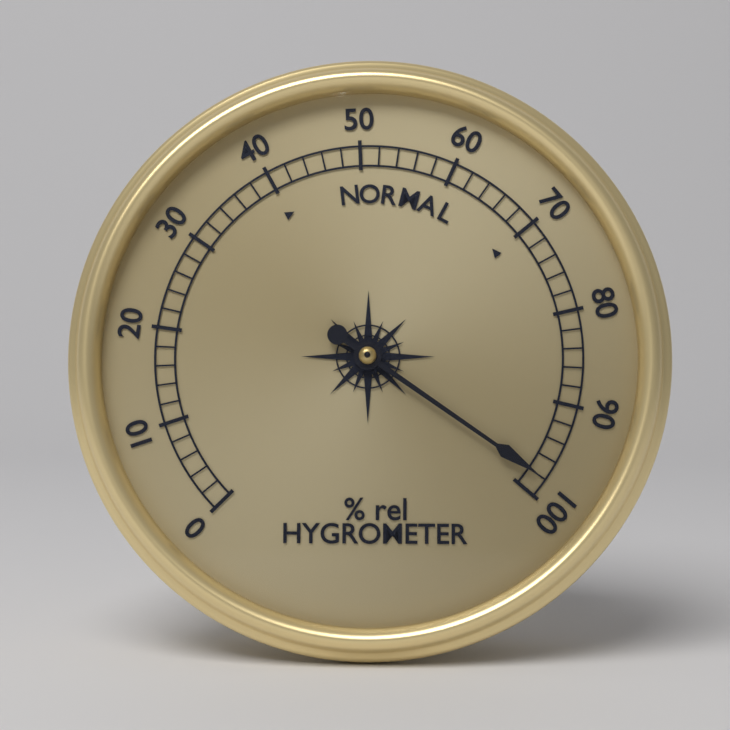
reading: 98 % rel
